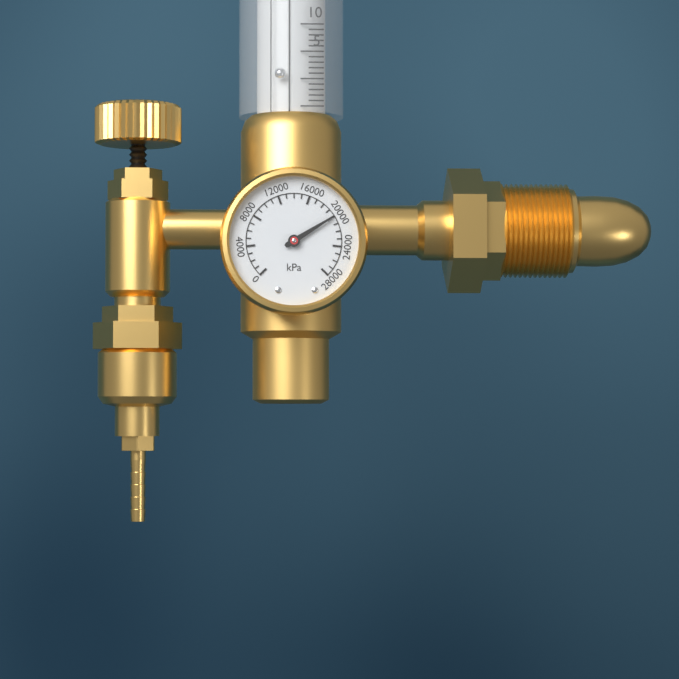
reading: 20000 kPa
